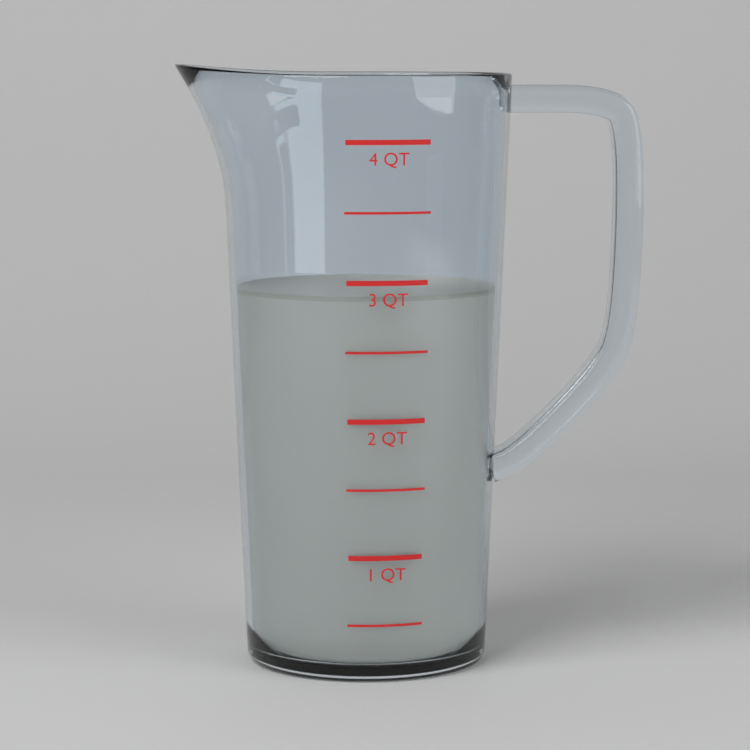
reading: 2.9 QT
